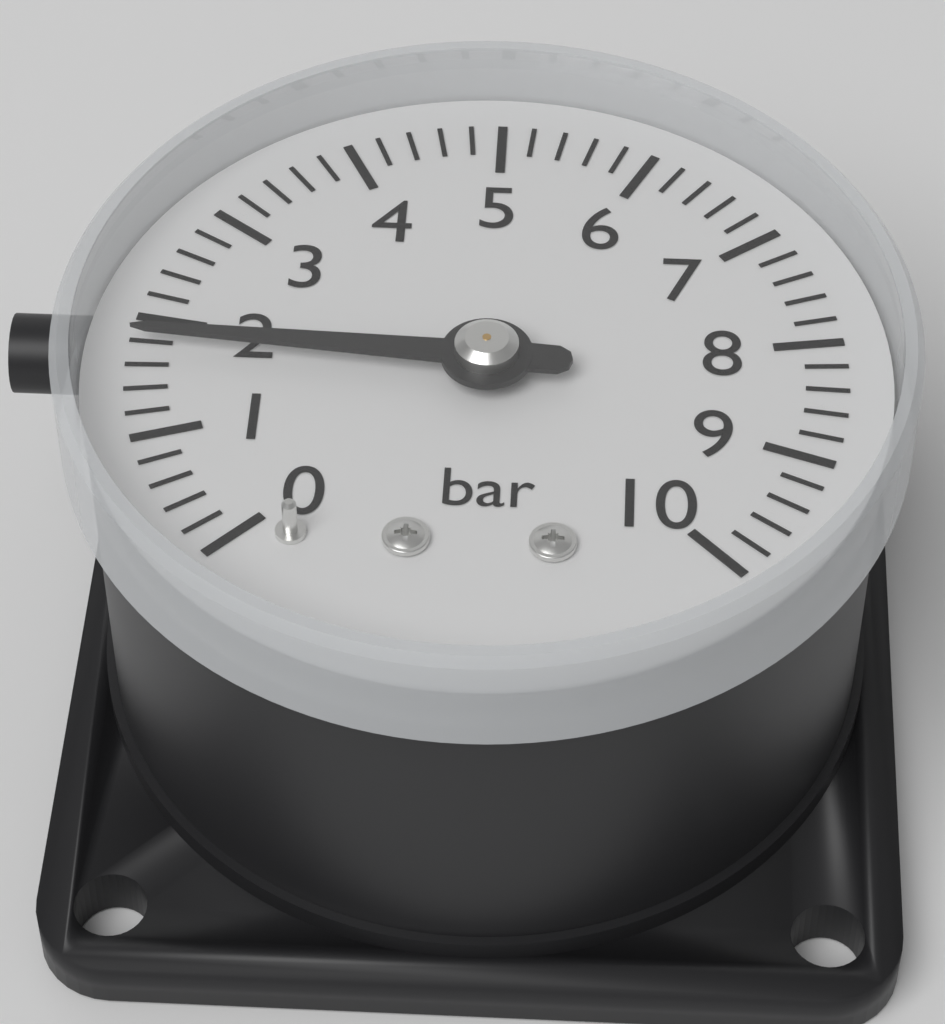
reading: 1.8 bar
